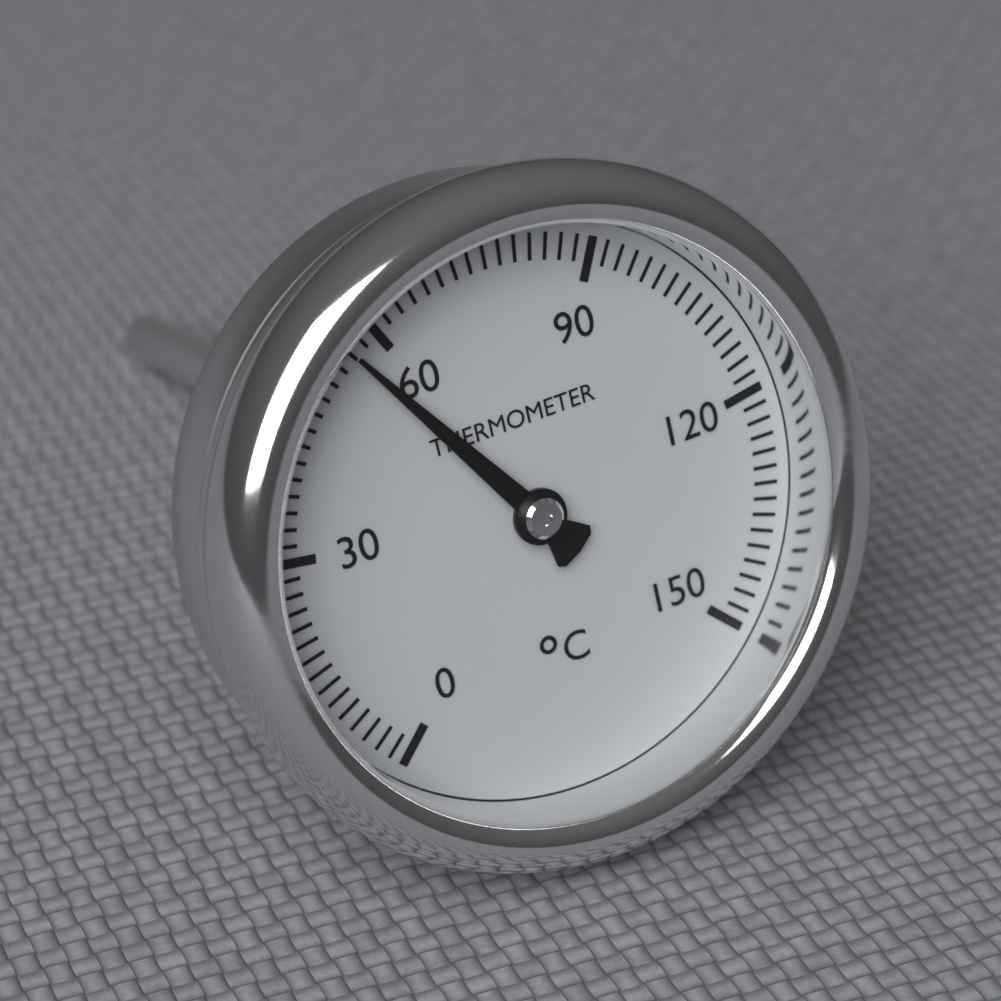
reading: 56 °C
